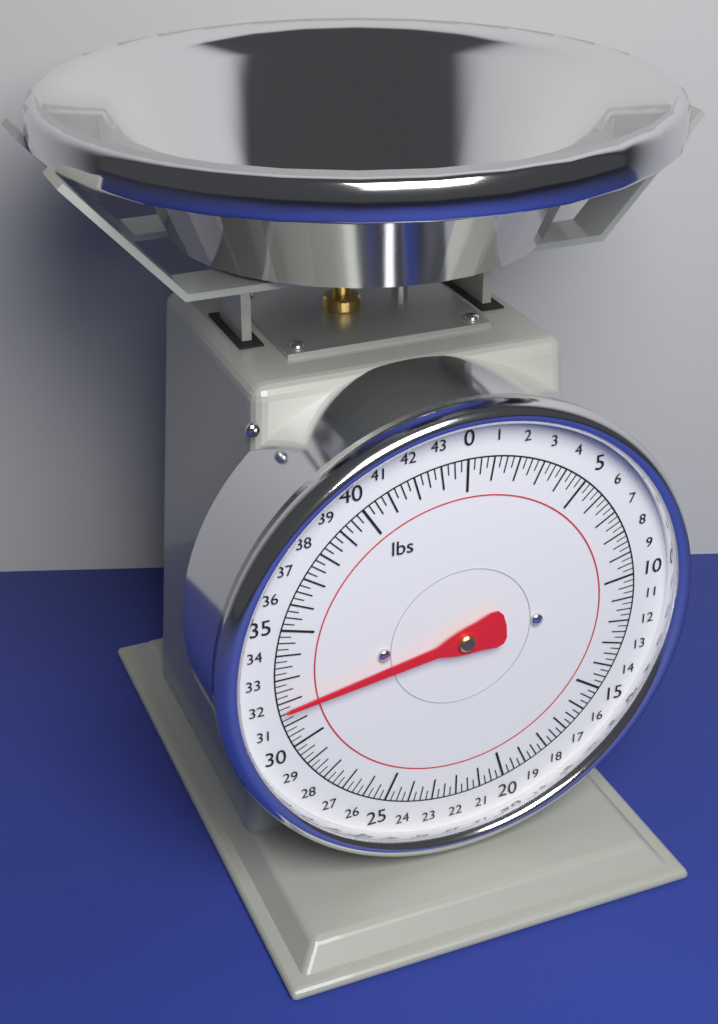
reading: 31.75 lbs
